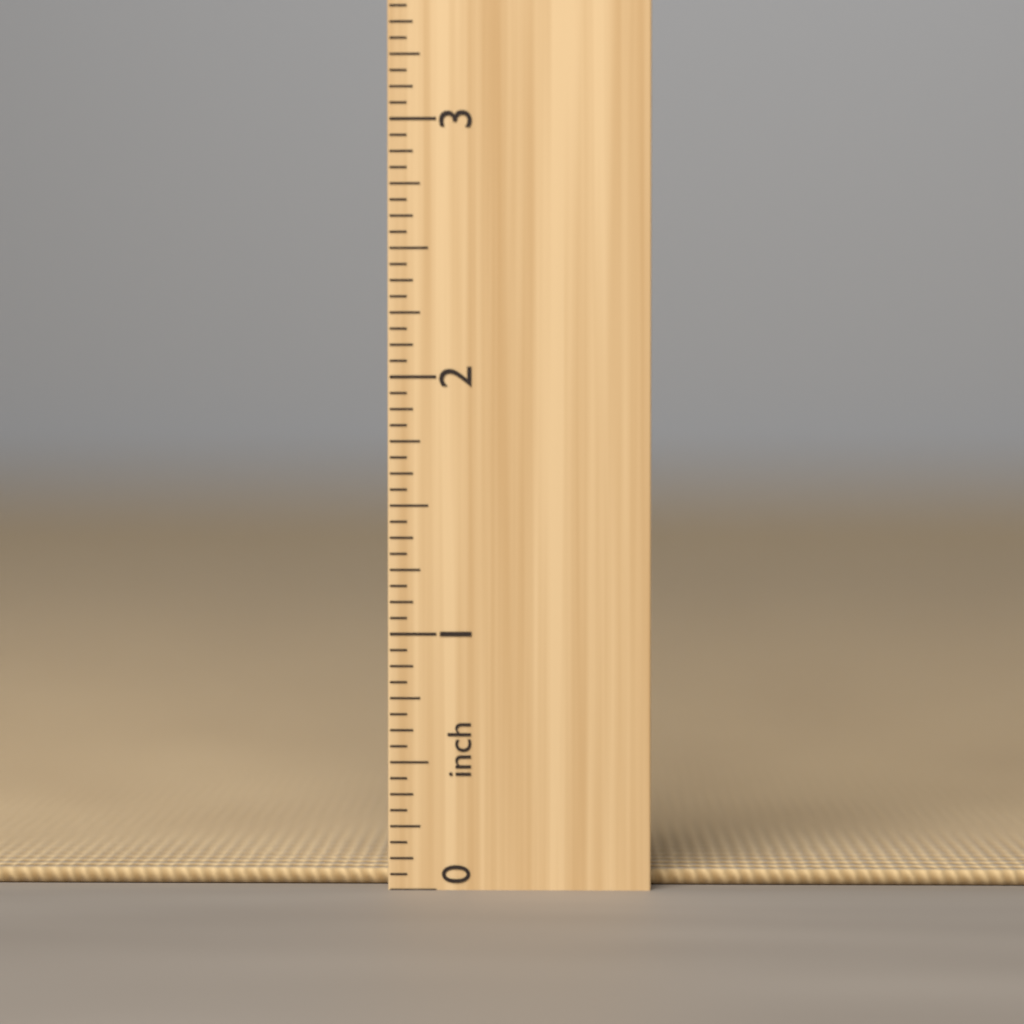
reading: 0.0625 in
